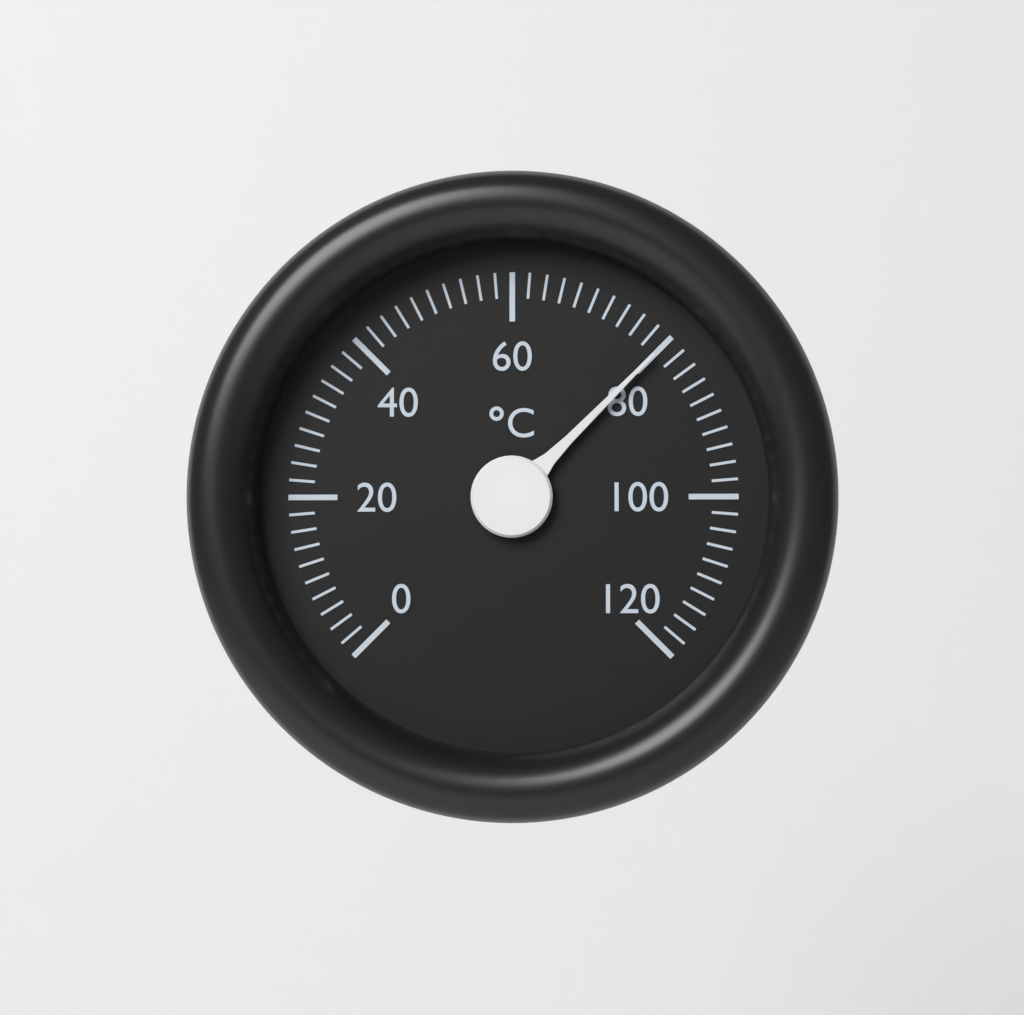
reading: 80 °C
